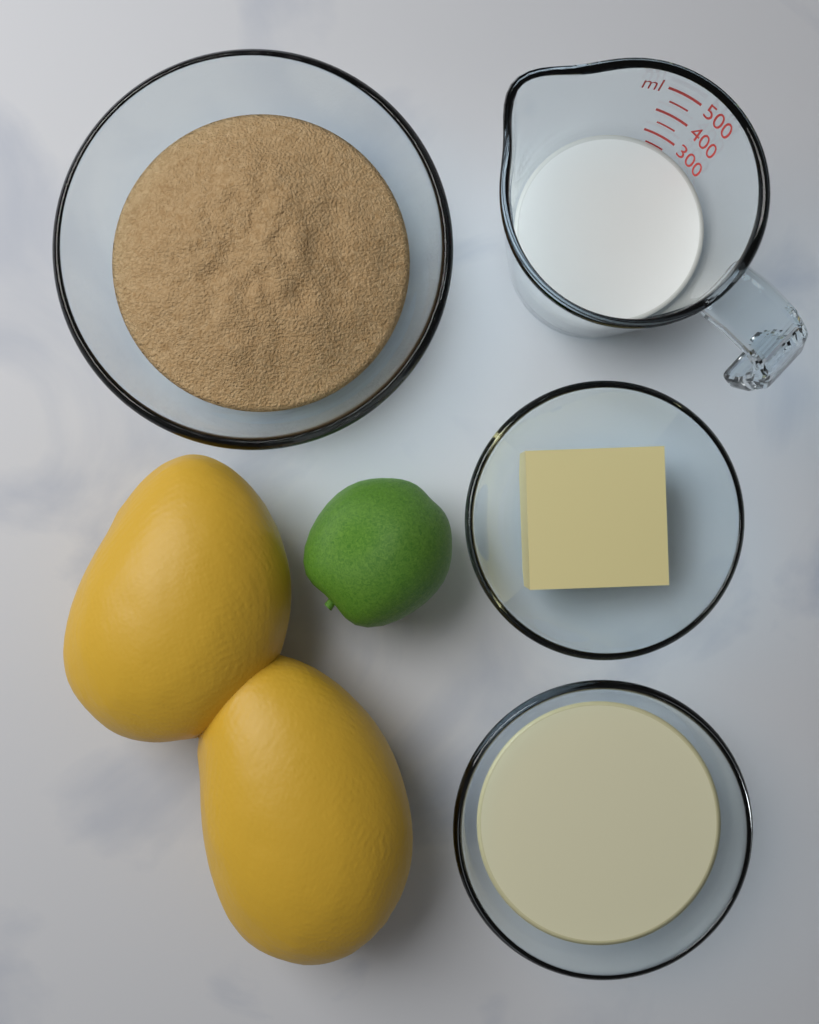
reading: 250 ml
